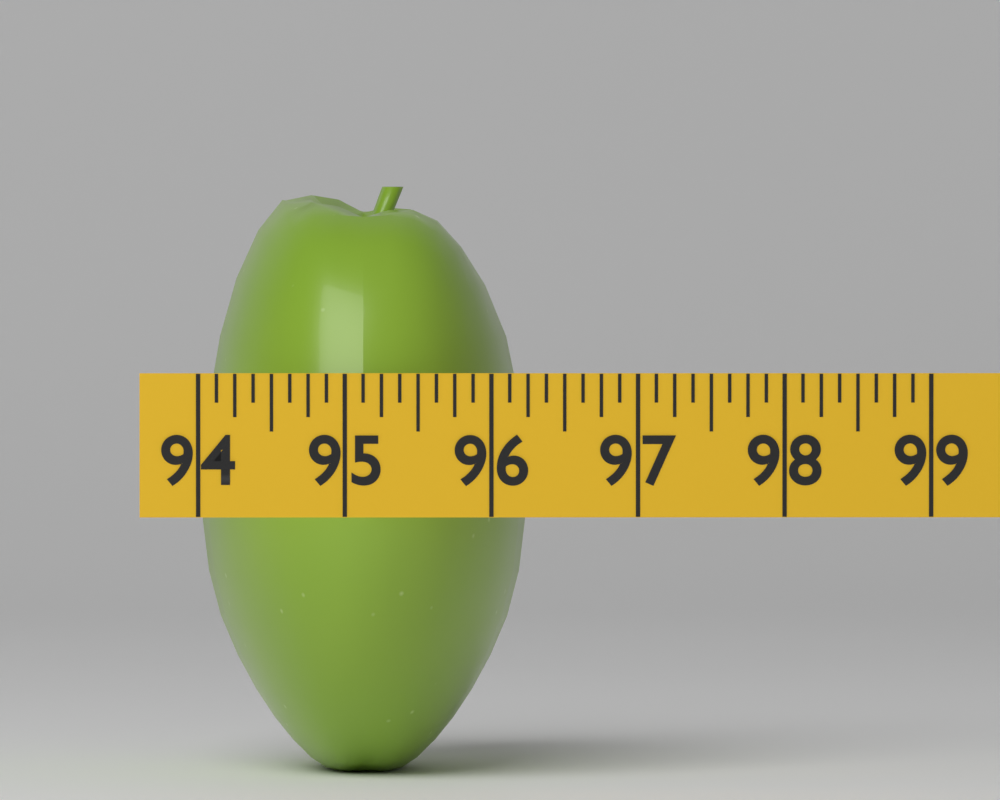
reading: 96.250 (no unit)
